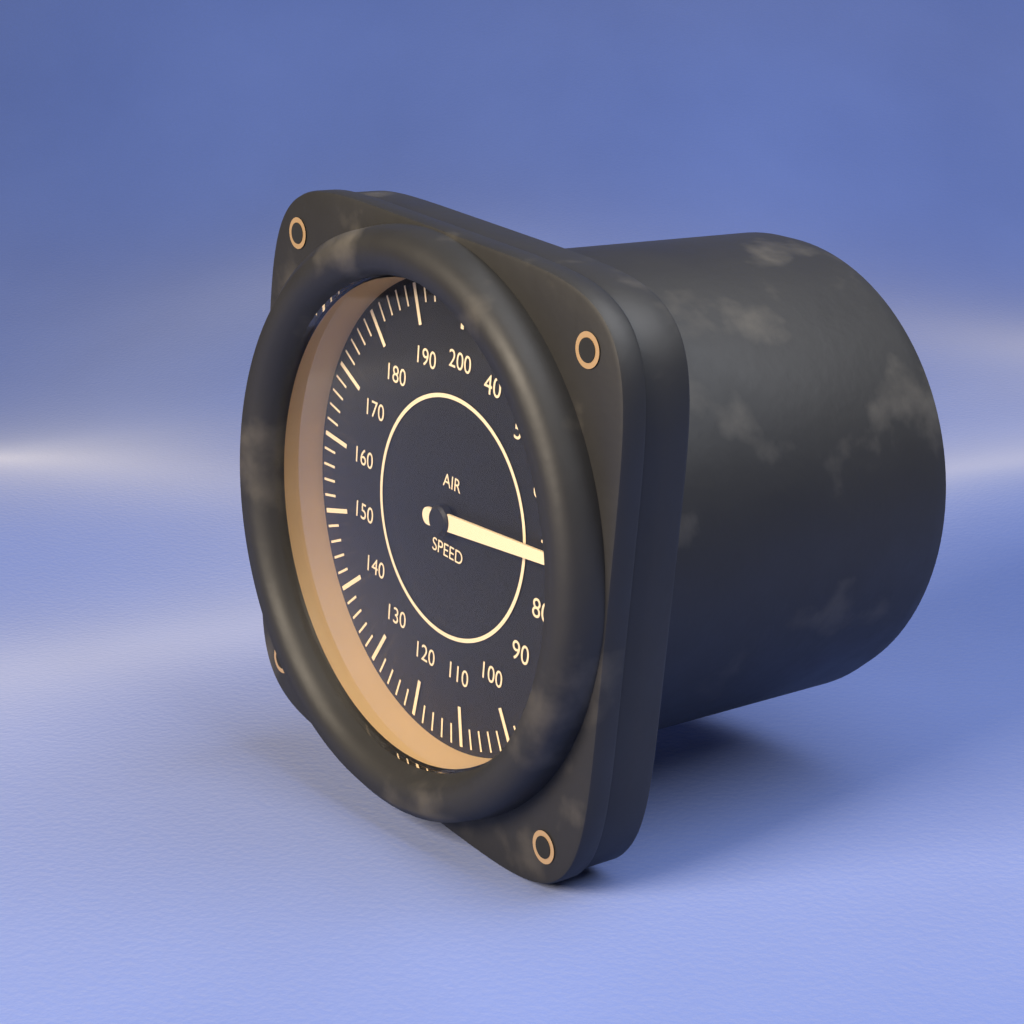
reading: 70 (no unit)
